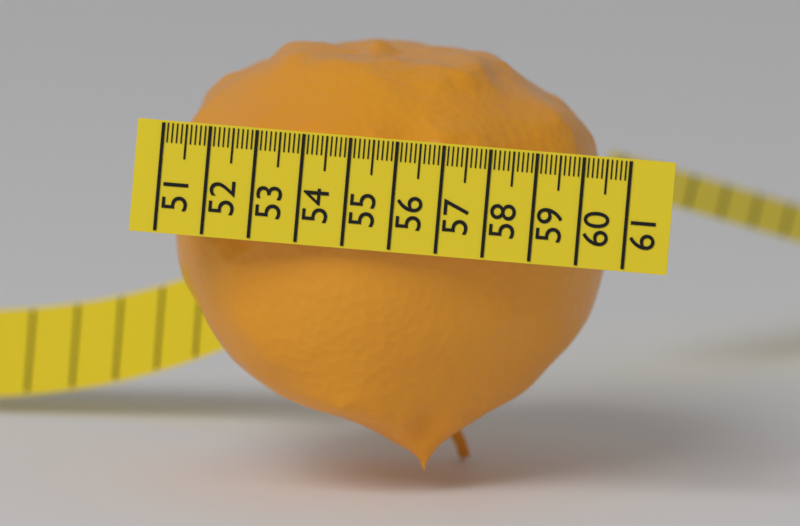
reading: 60.3 (no unit)
